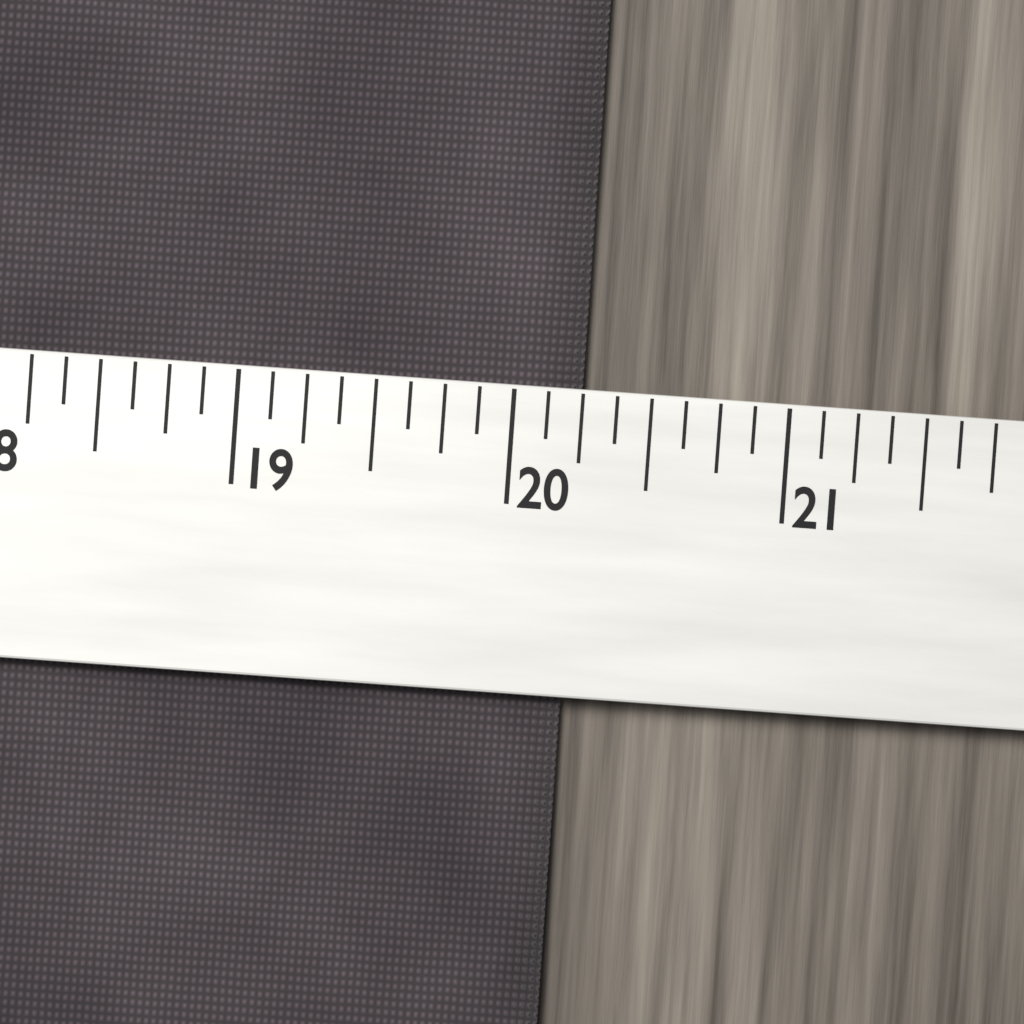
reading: 20.250 (no unit)
